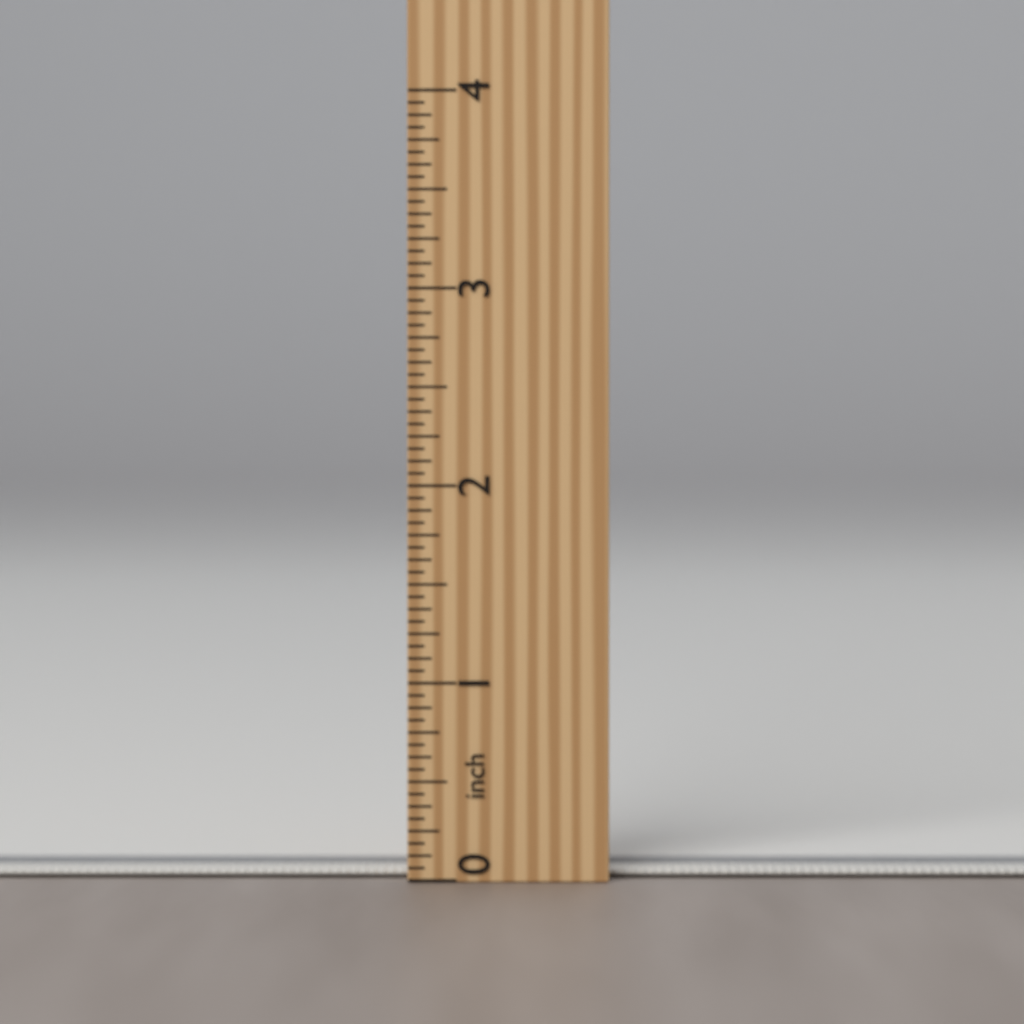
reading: 0.0625 inch
